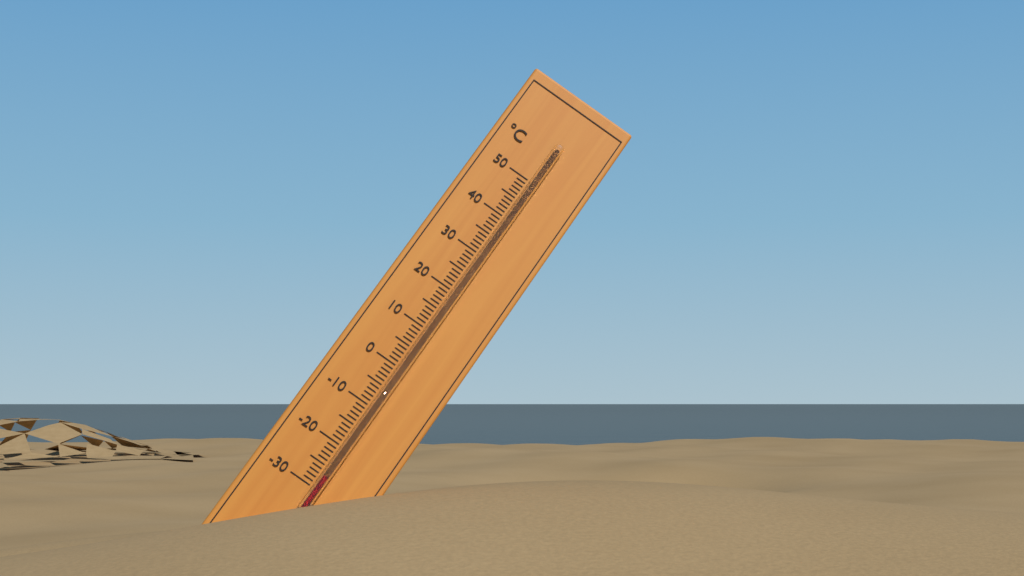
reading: -27 °C
